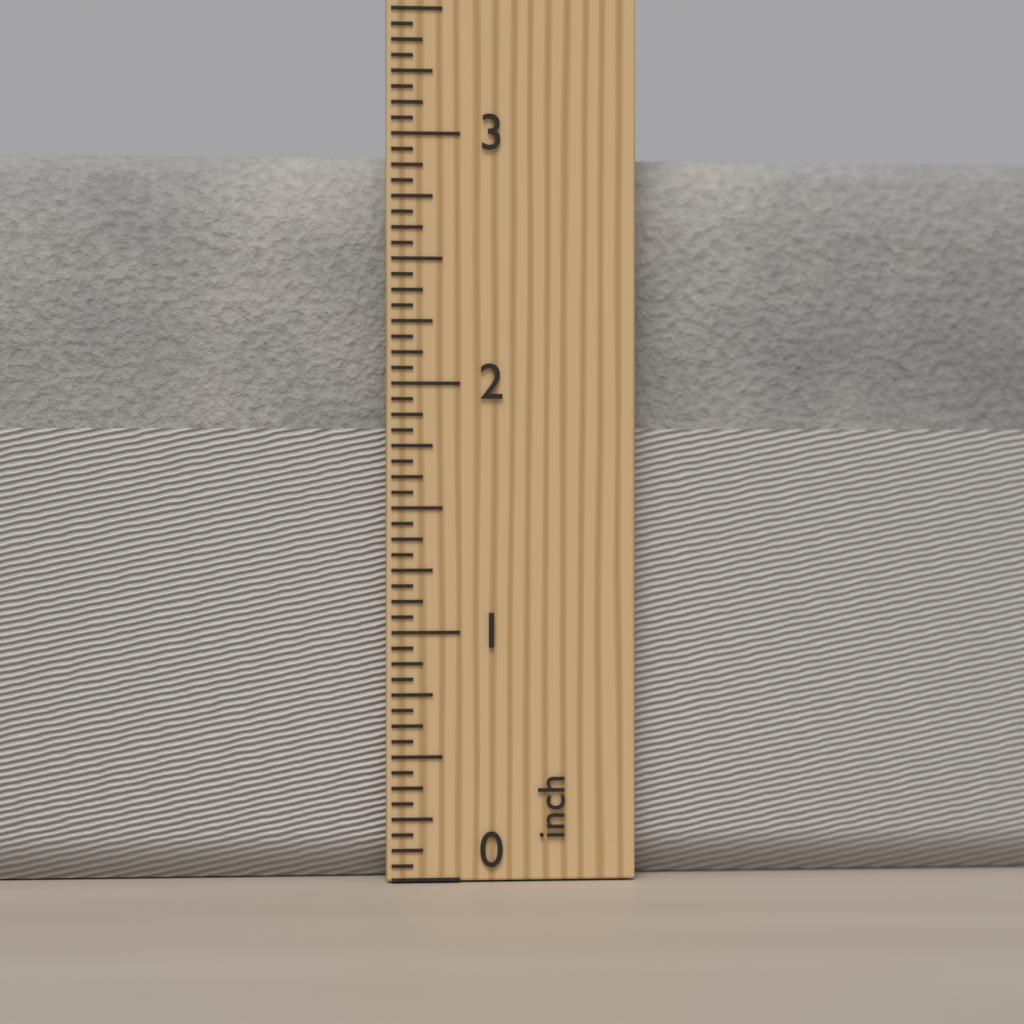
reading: 2.9375 inch
